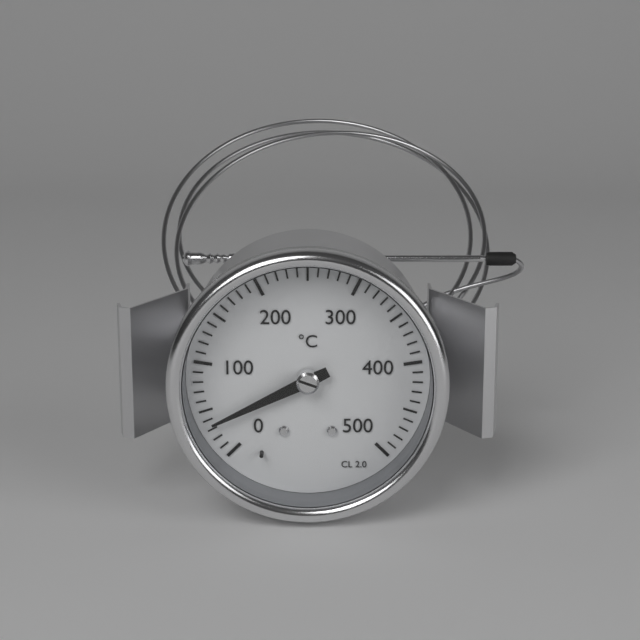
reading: 35 °C
